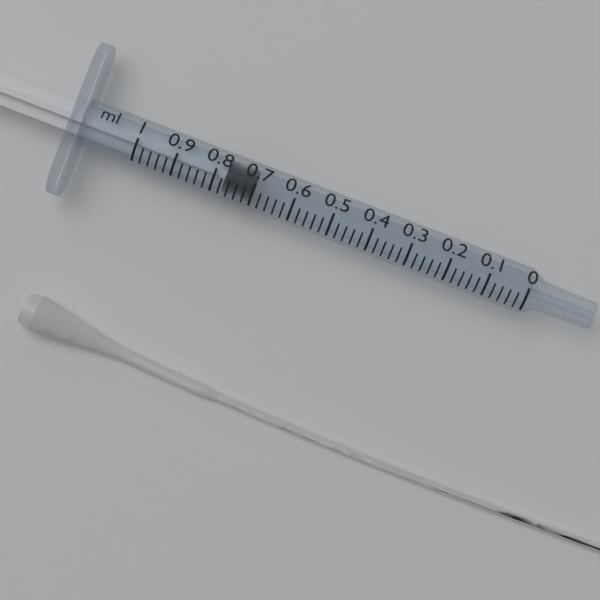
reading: 0.70 ml
